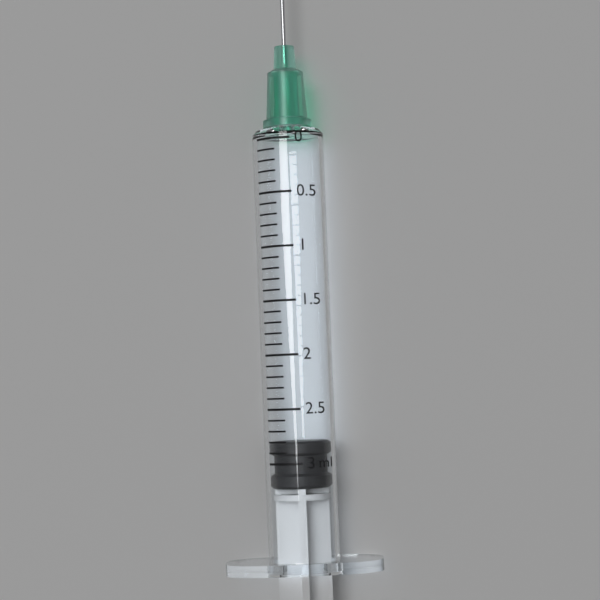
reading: 2.8 ml
